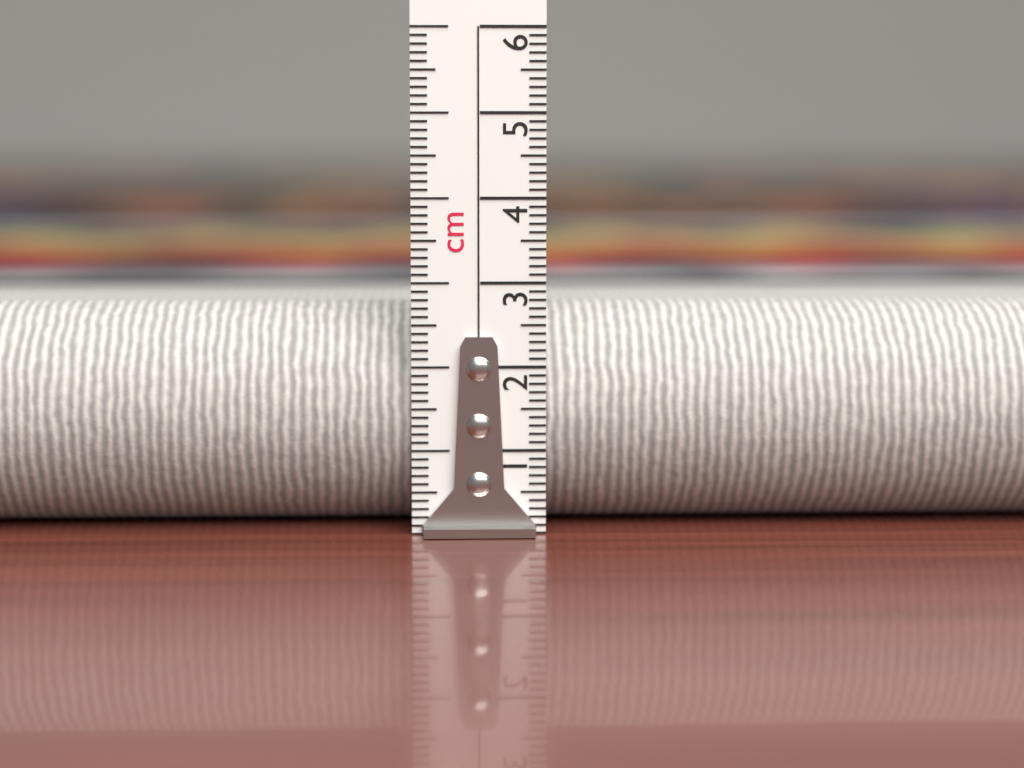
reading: 2.7 cm
